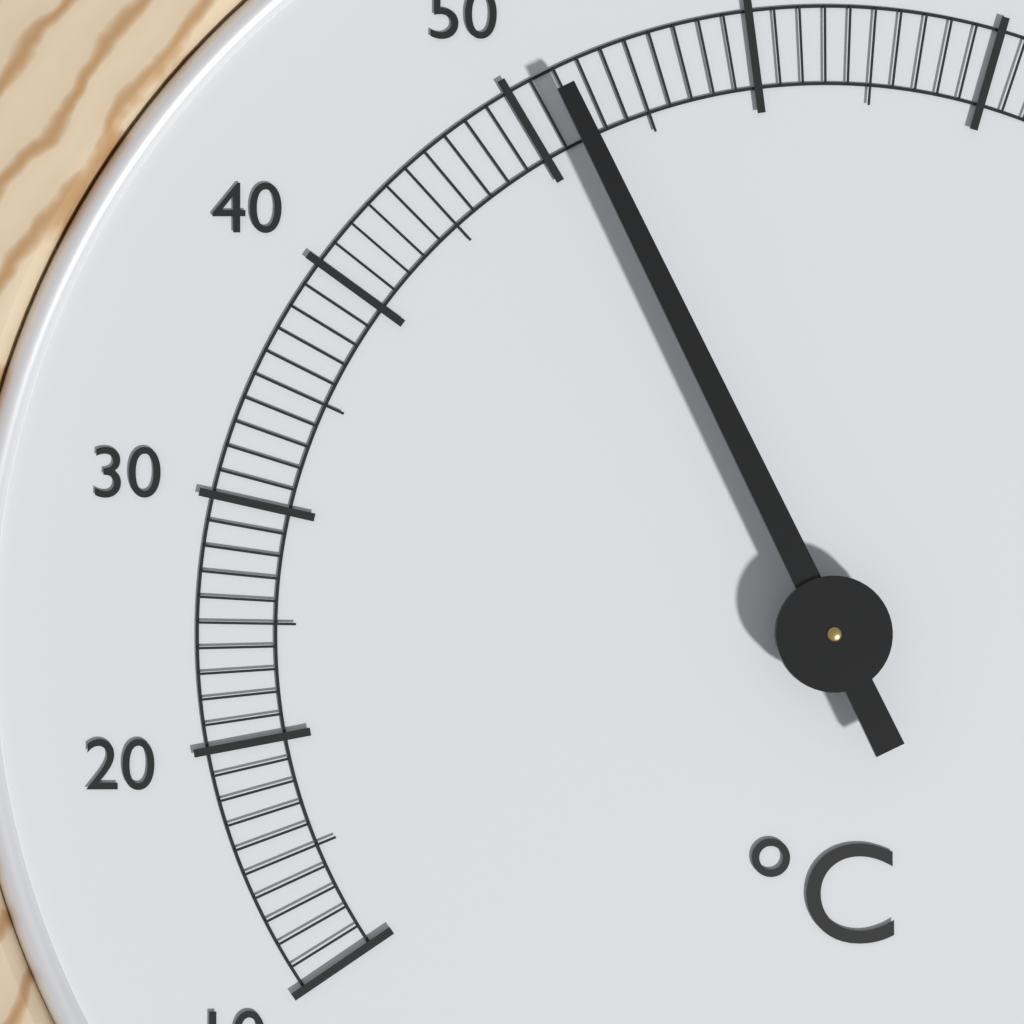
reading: 52 °C
